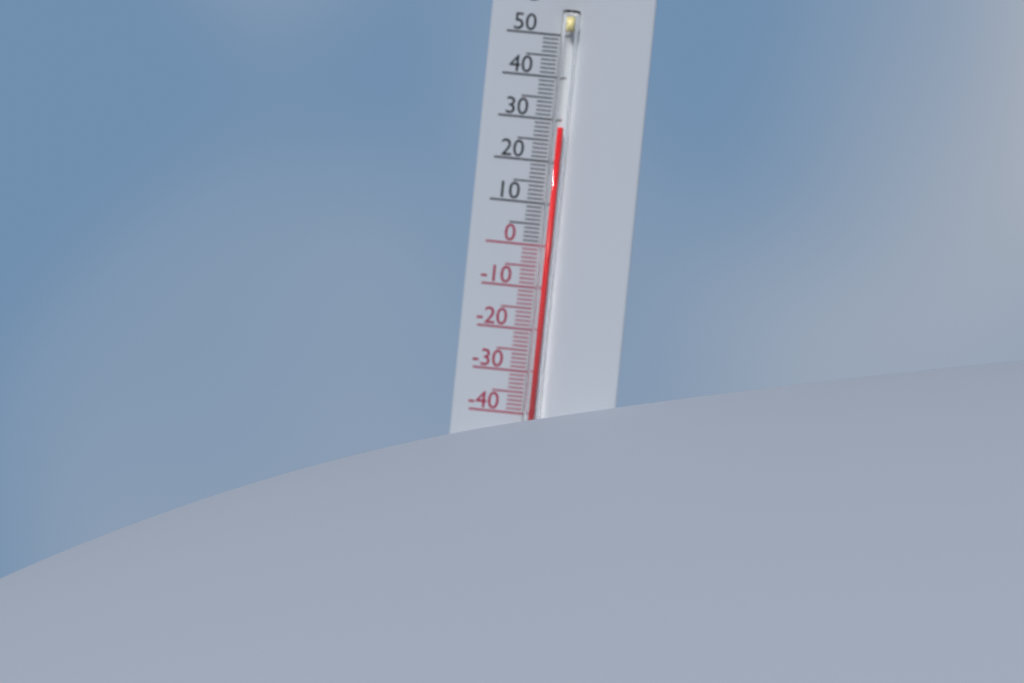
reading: 28 °C
